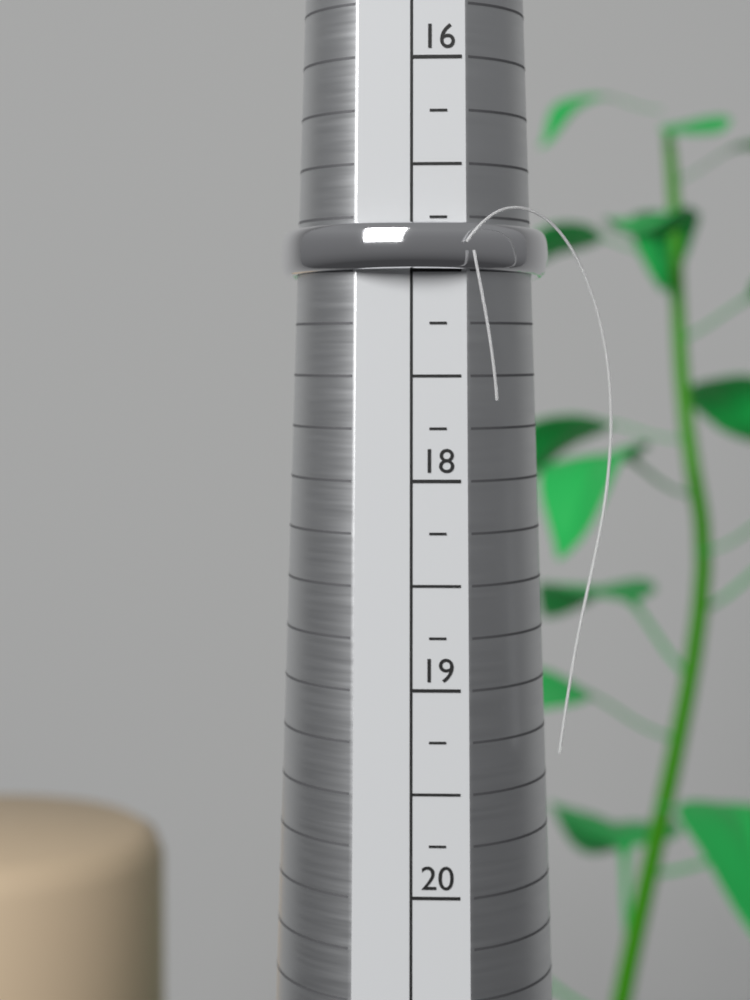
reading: 17.00 (no unit)
